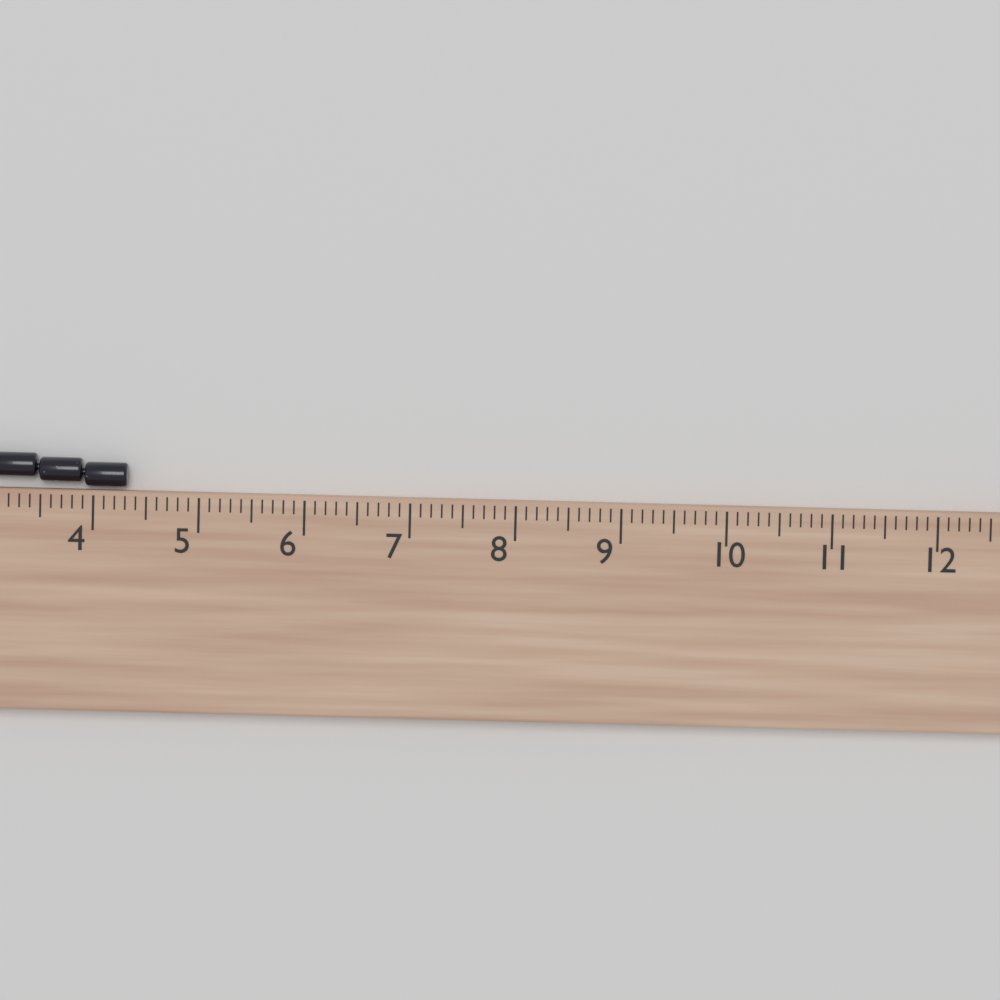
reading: 4.3 cm
